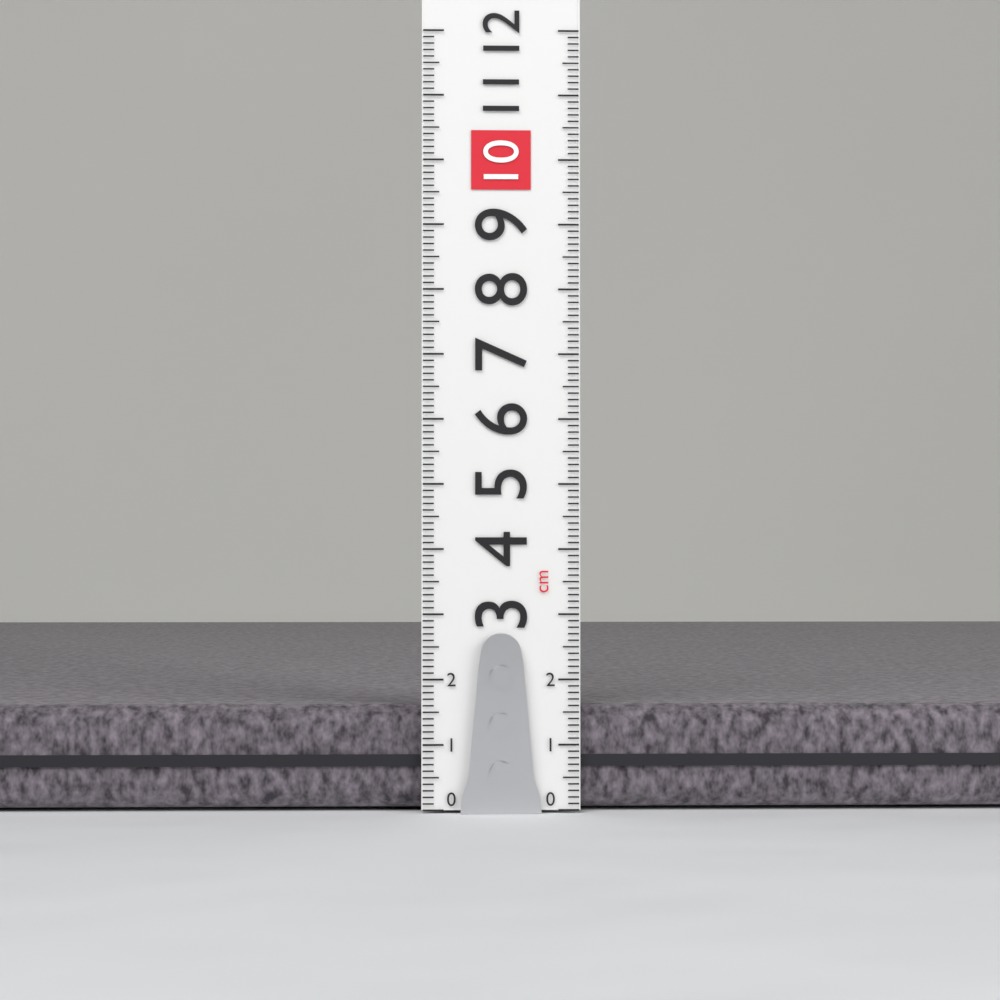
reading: 1.6 cm
